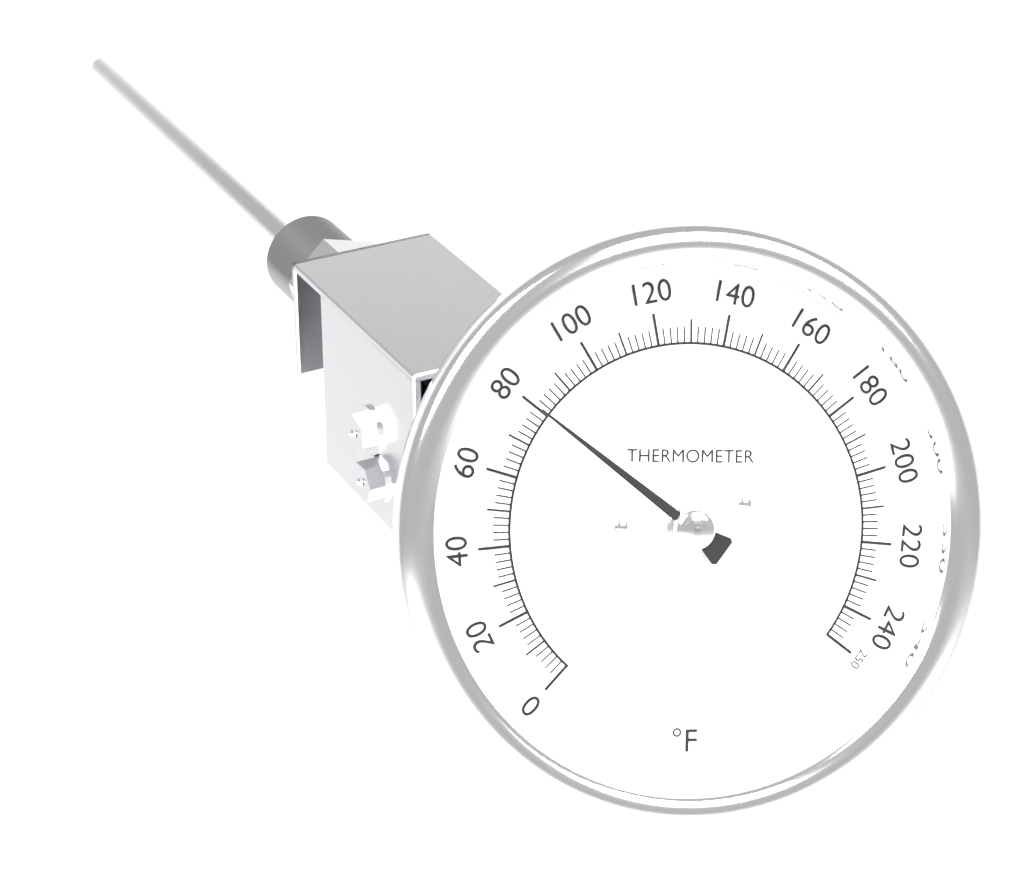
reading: 80 °F
